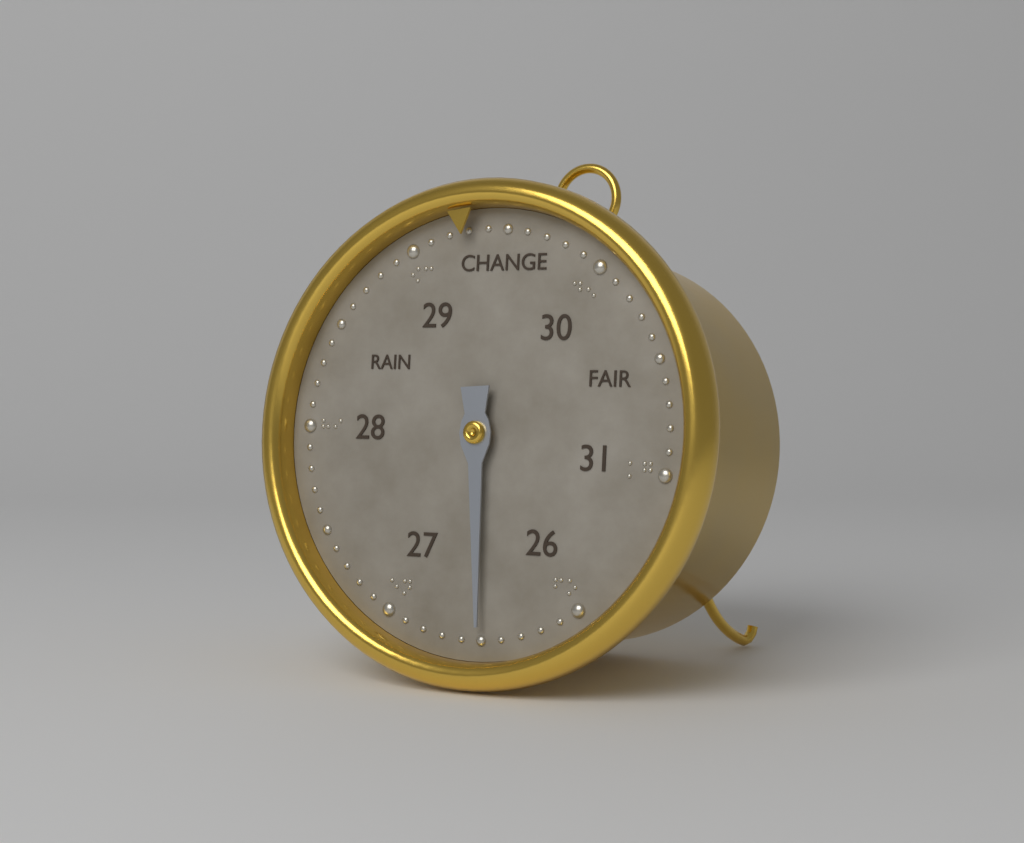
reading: 26.5 (no unit)
